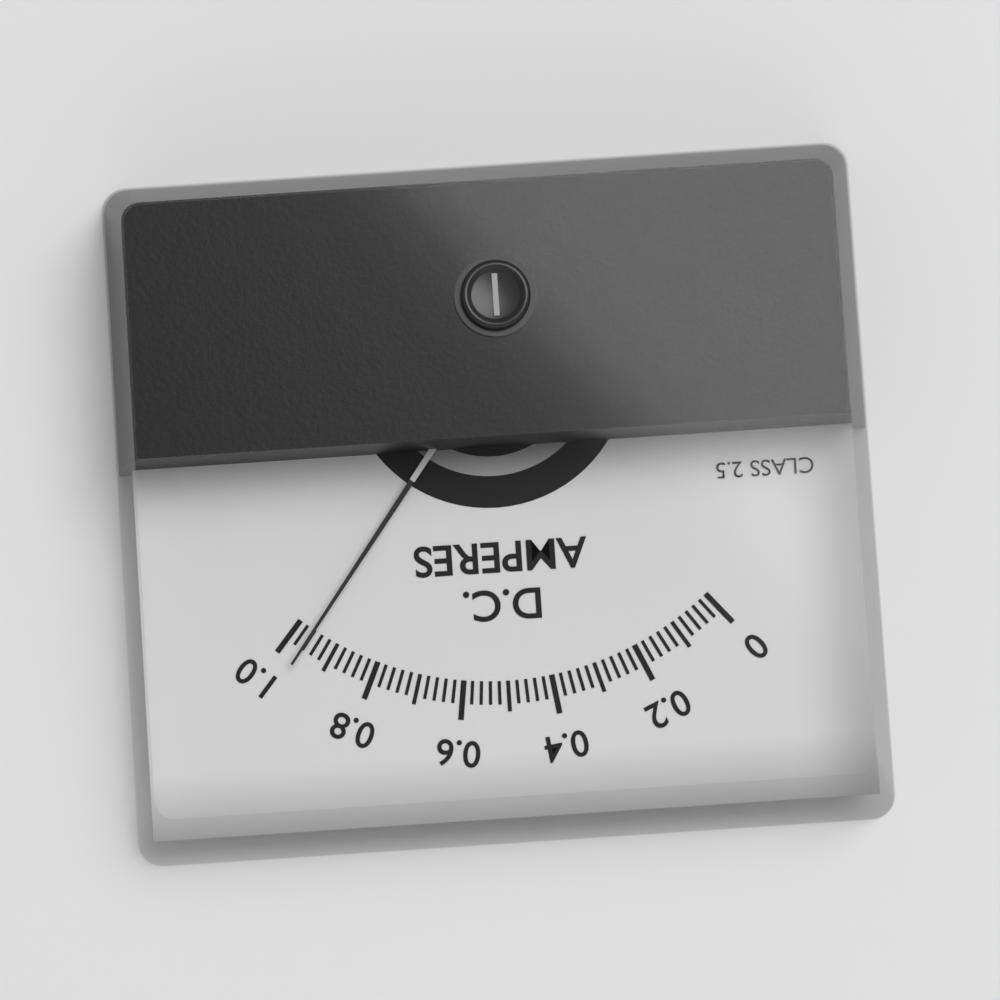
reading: 0.96 A
